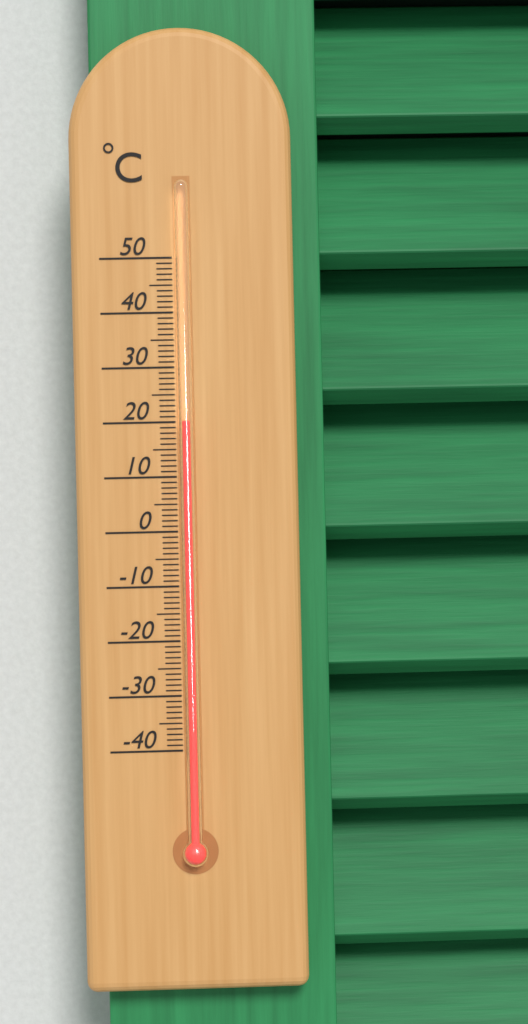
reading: 20 °C
